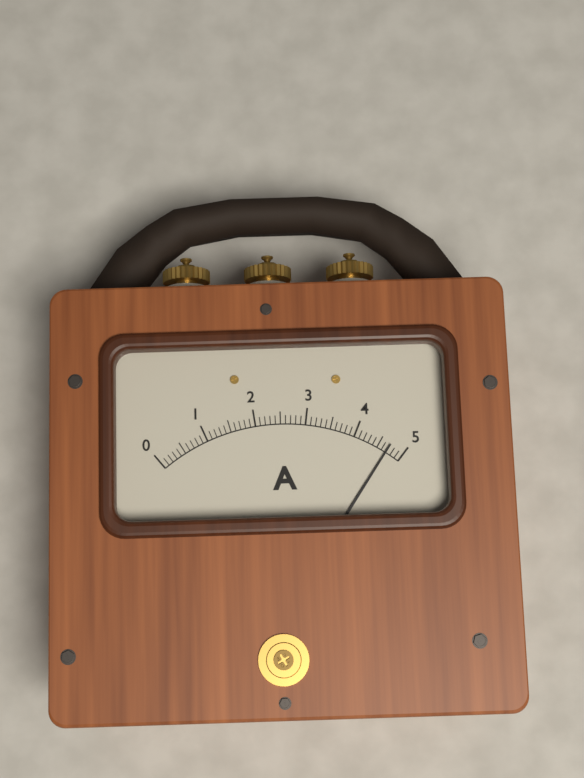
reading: 4.7 A
